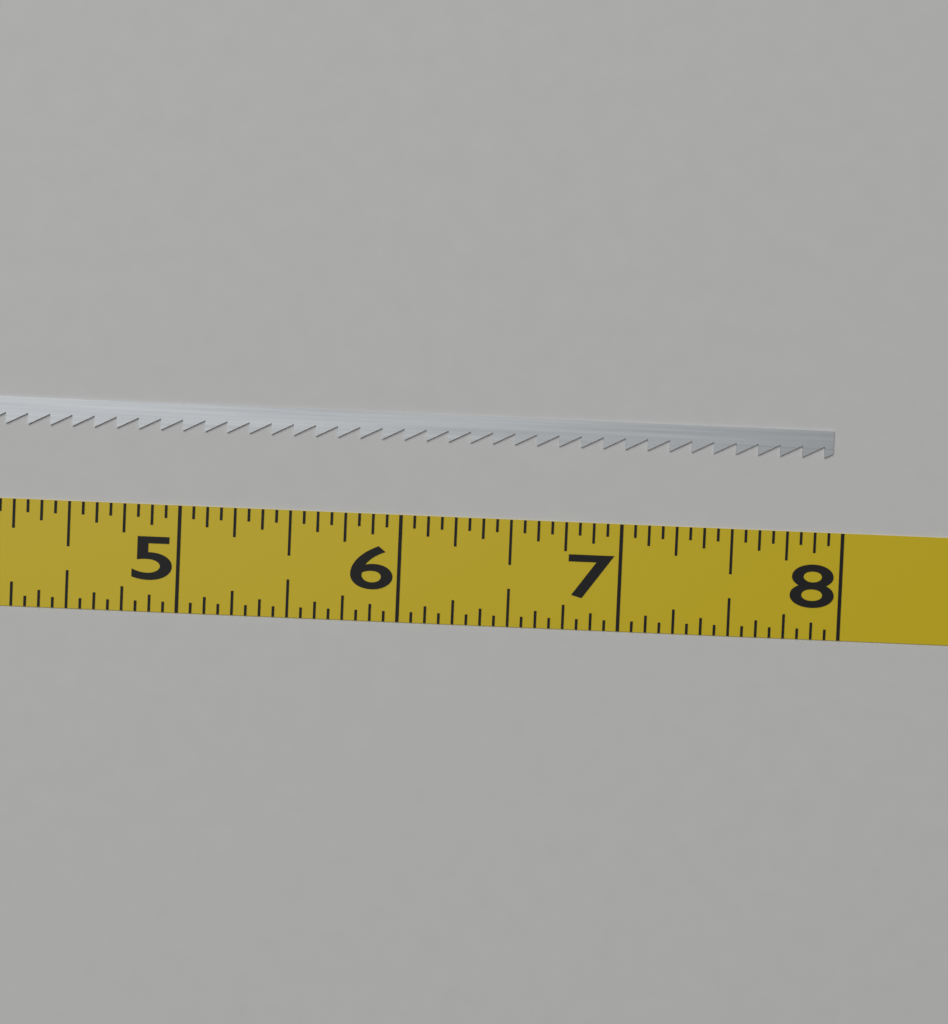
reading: 7.9375 (no unit)
